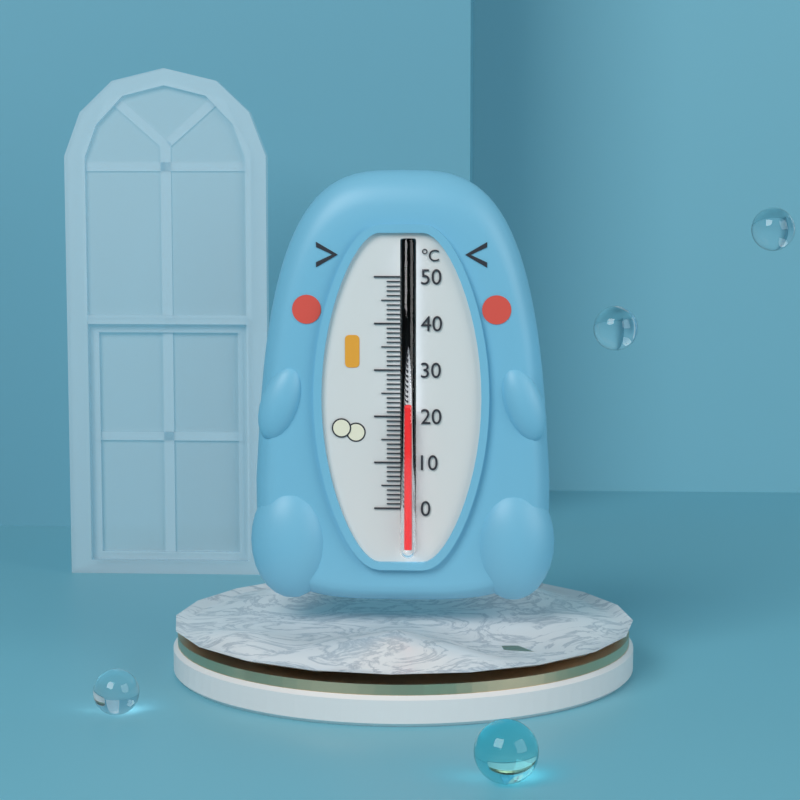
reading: 22 °C
